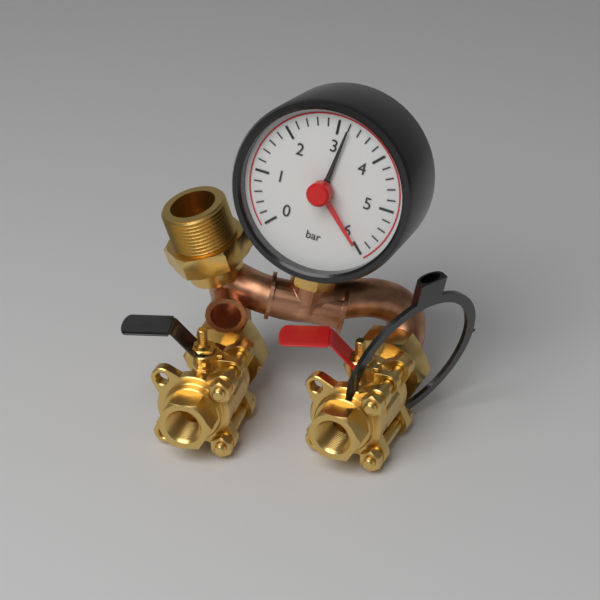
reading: 3.2 bar
